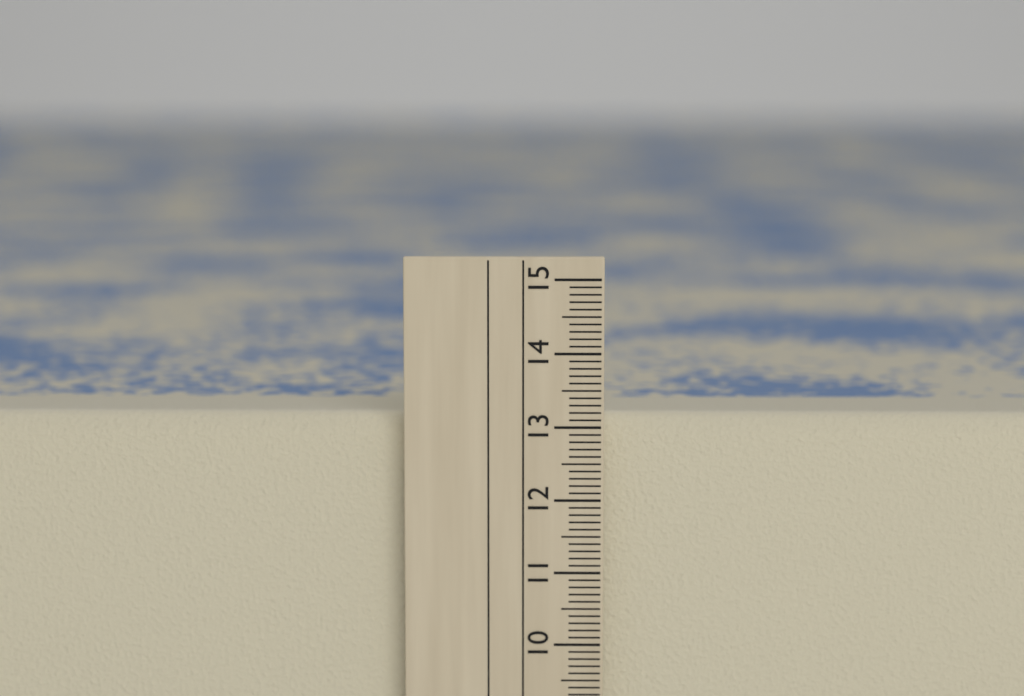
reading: 13.1 cm
